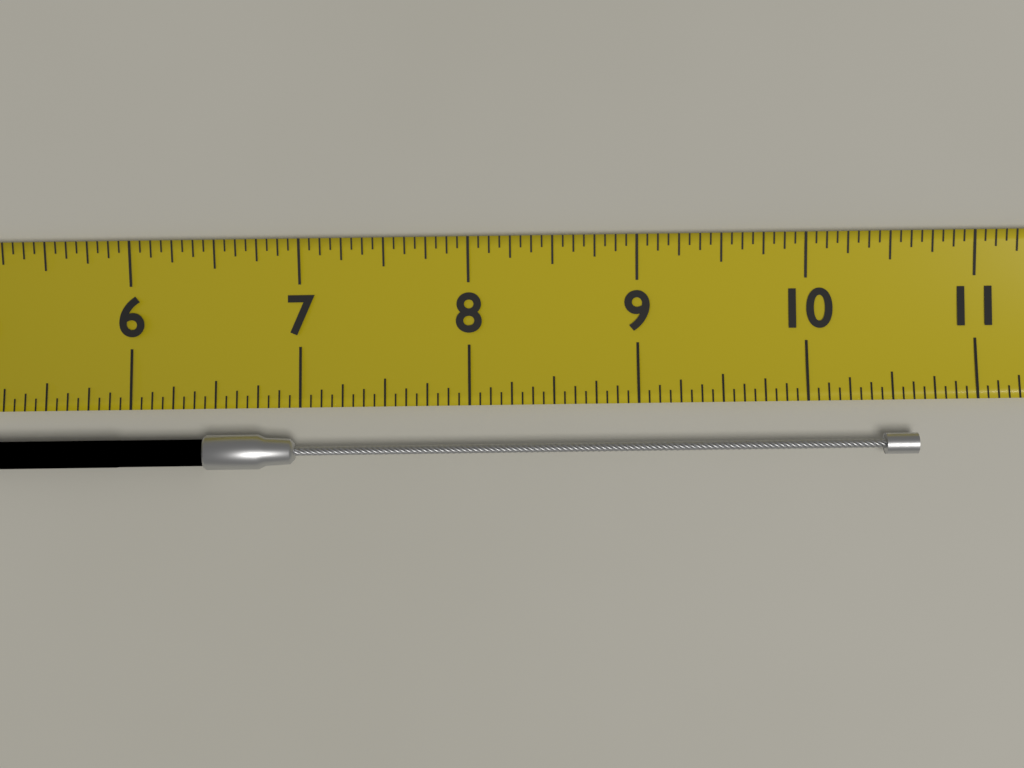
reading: 10.6250 (no unit)
